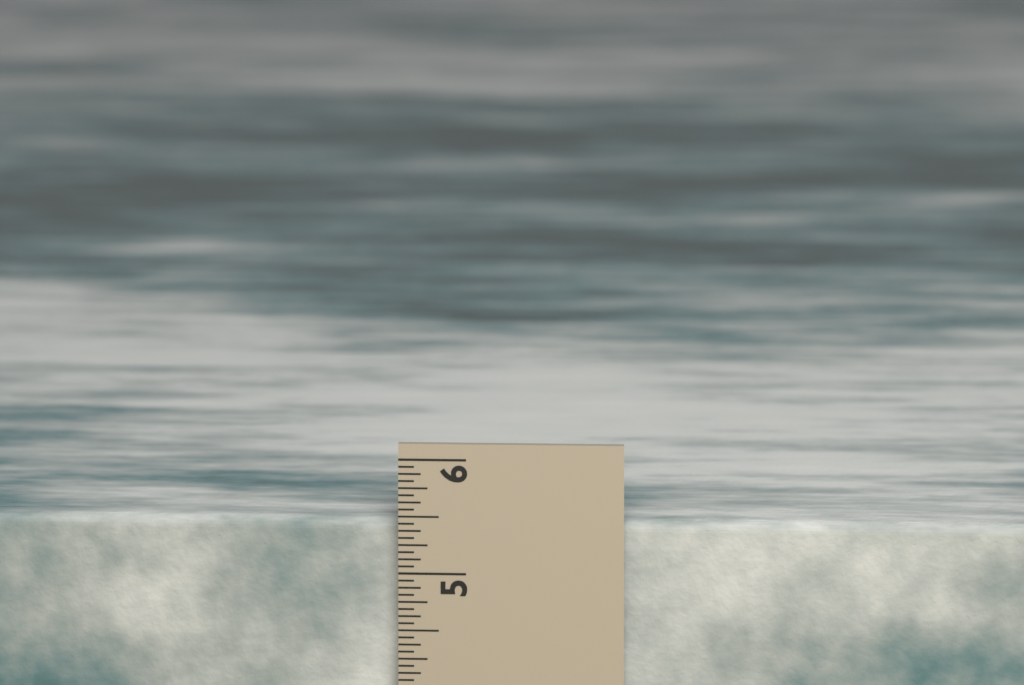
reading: 5.4375 in
